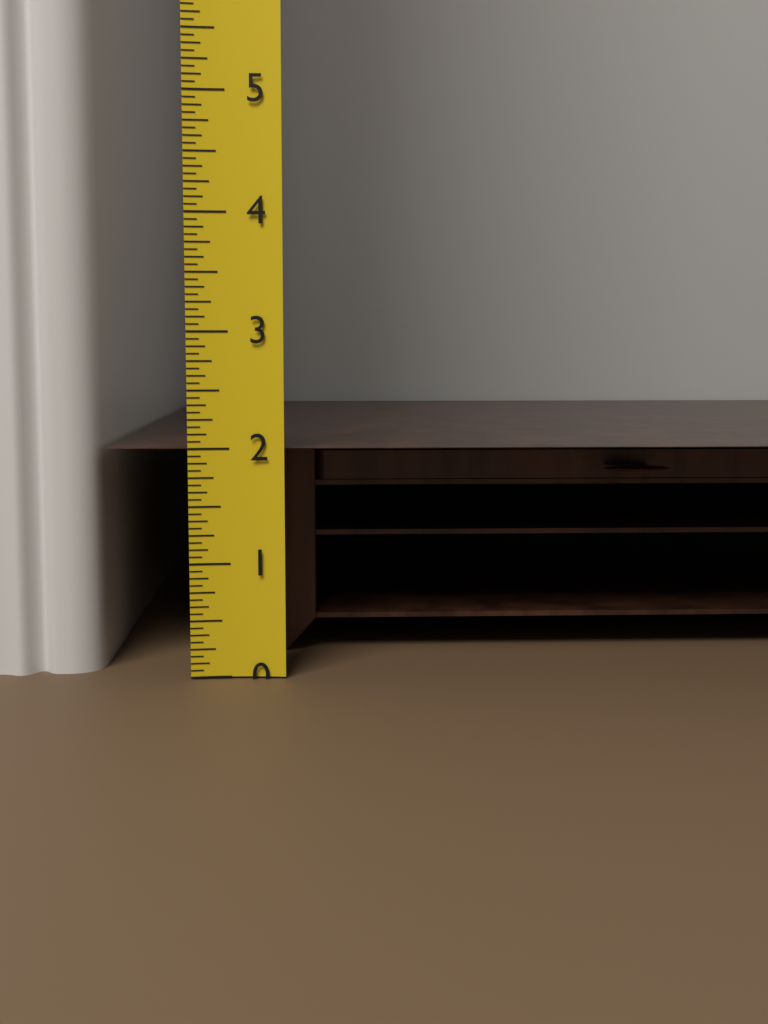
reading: 2.0000 (no unit)
